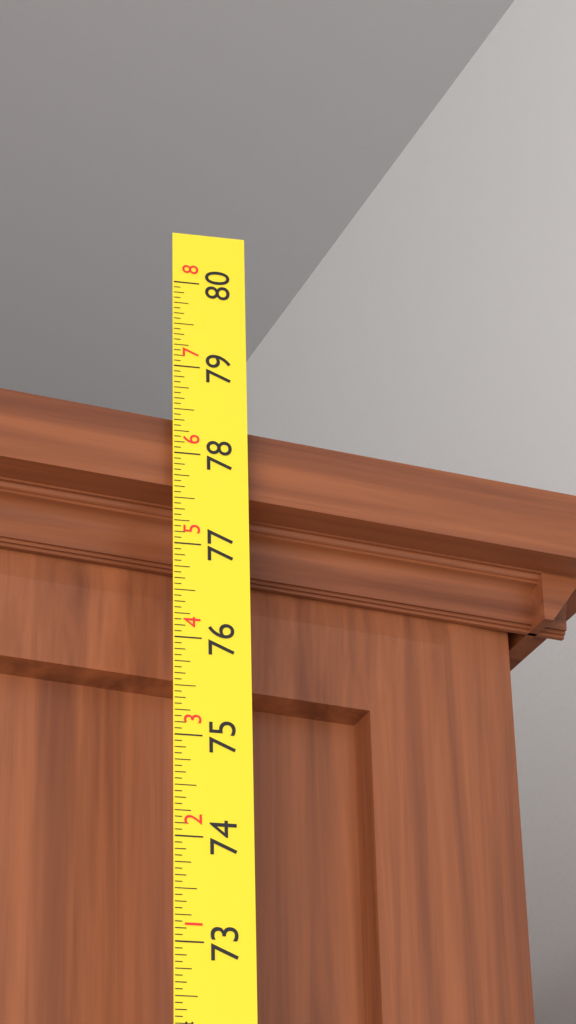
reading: 78.4375 in
